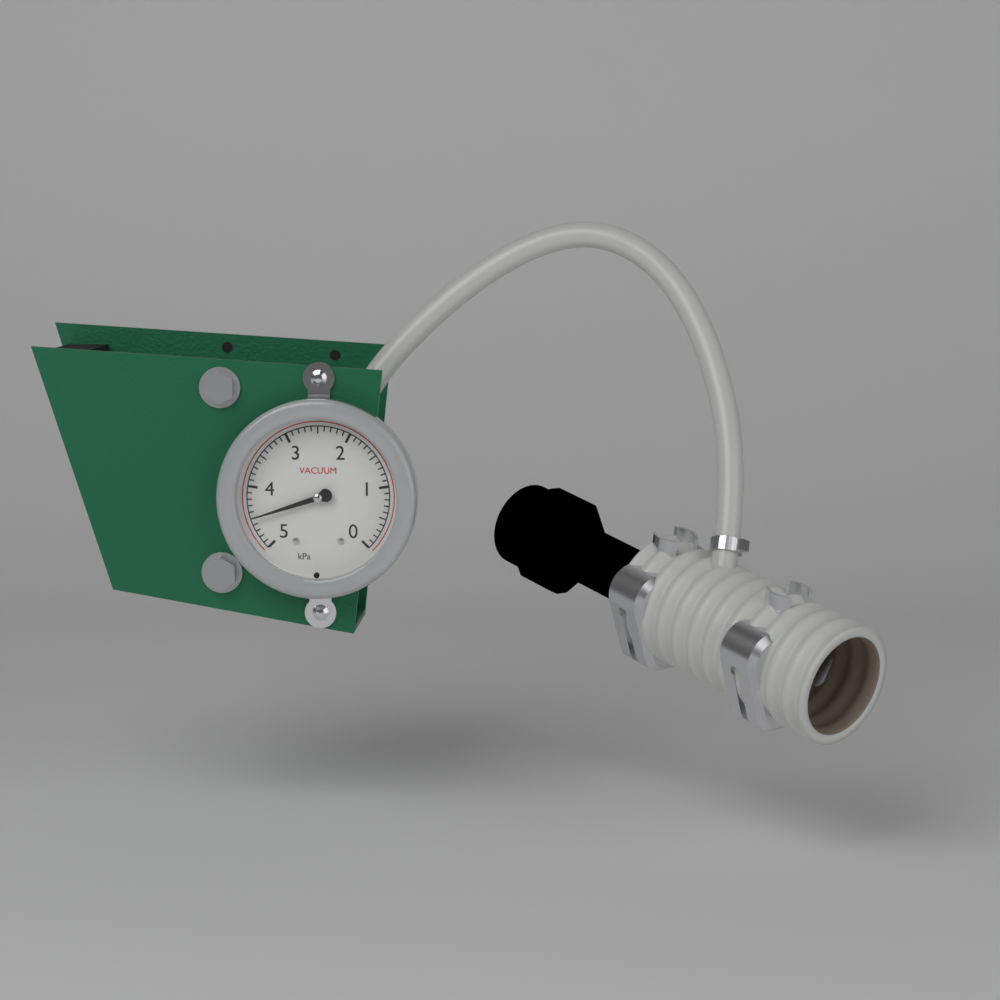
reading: 4.5 kPa
